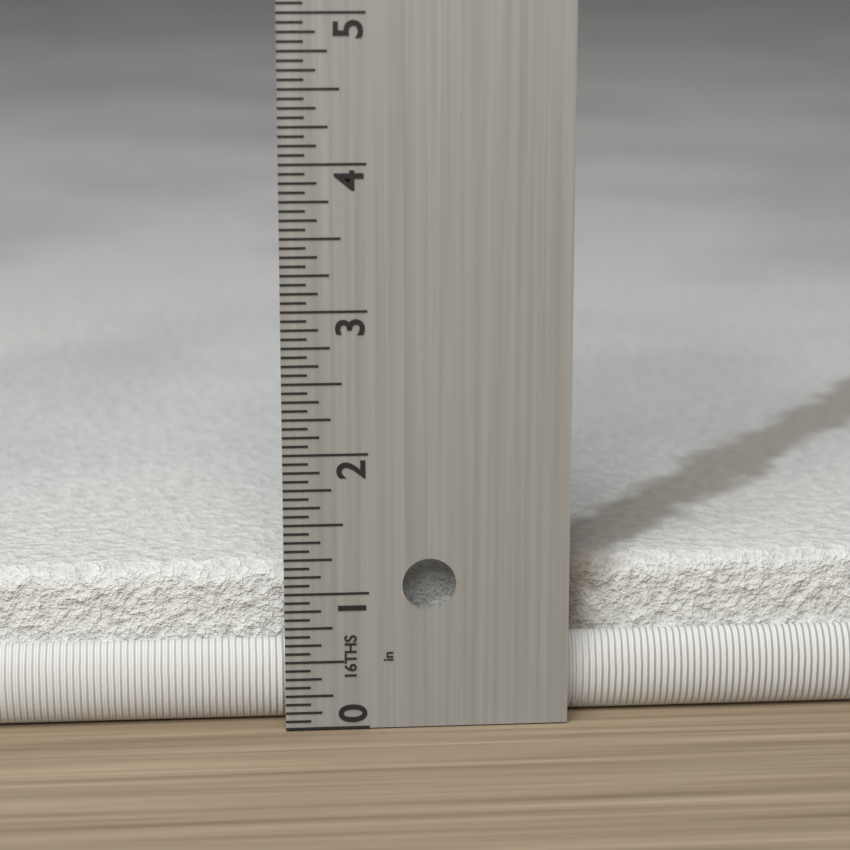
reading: 1.1250 in
